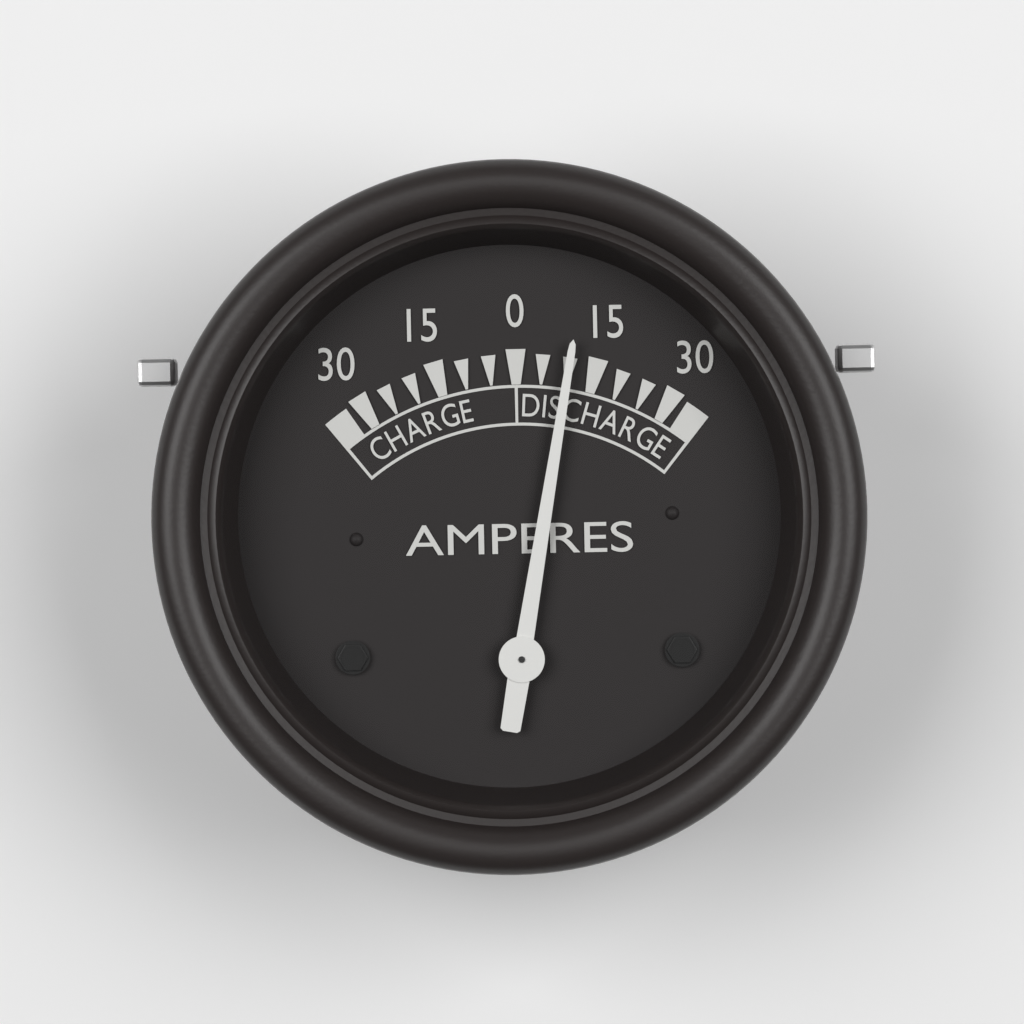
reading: 10 A
